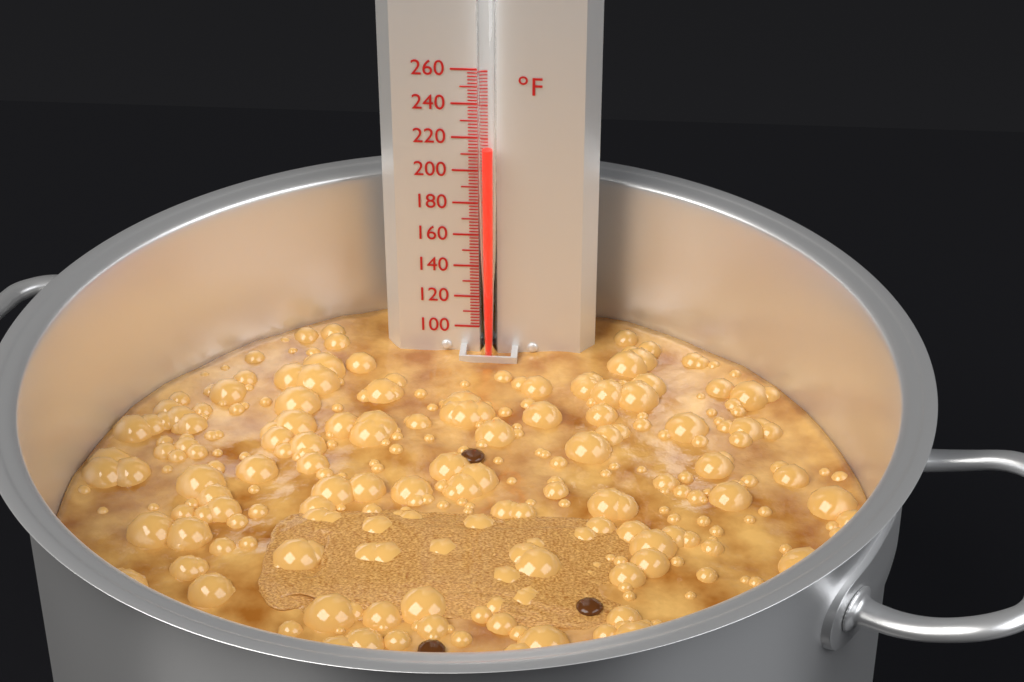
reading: 216 °F
